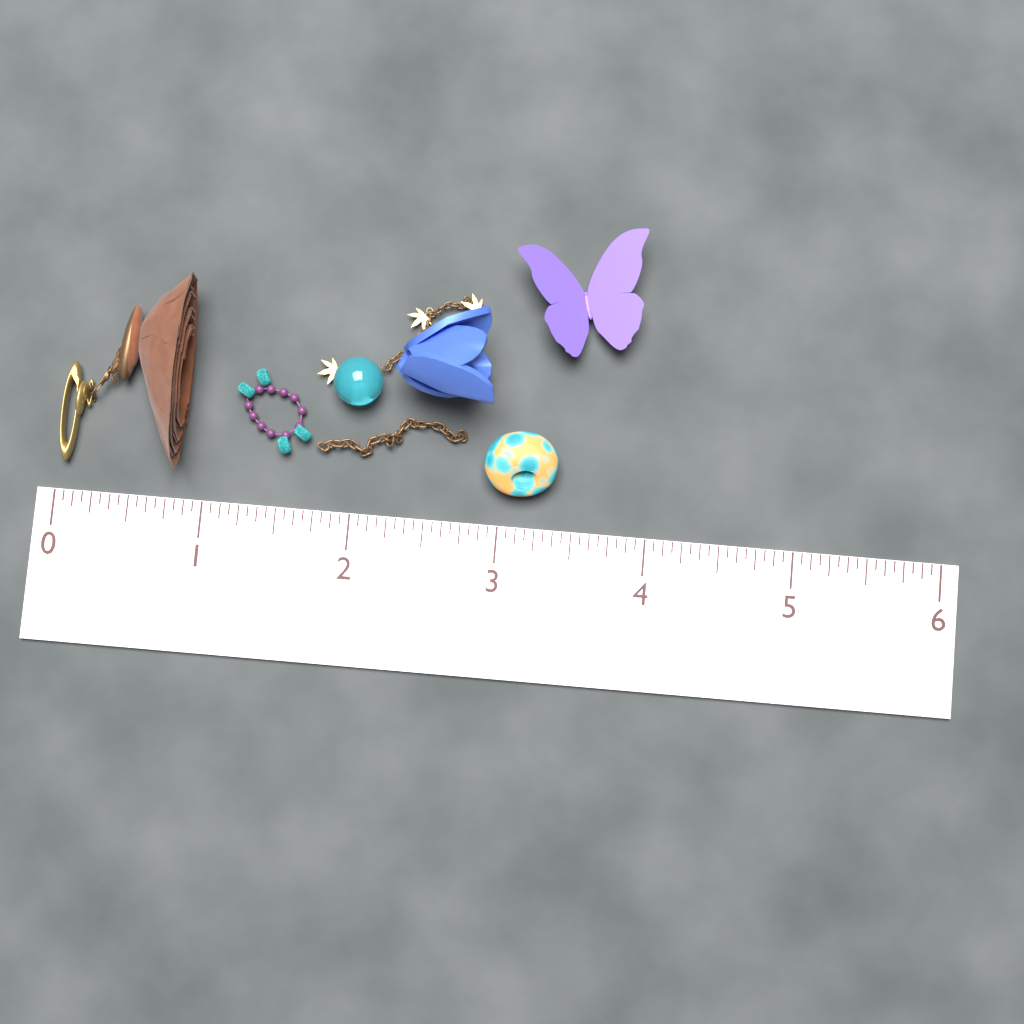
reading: 0.8750 (no unit)
